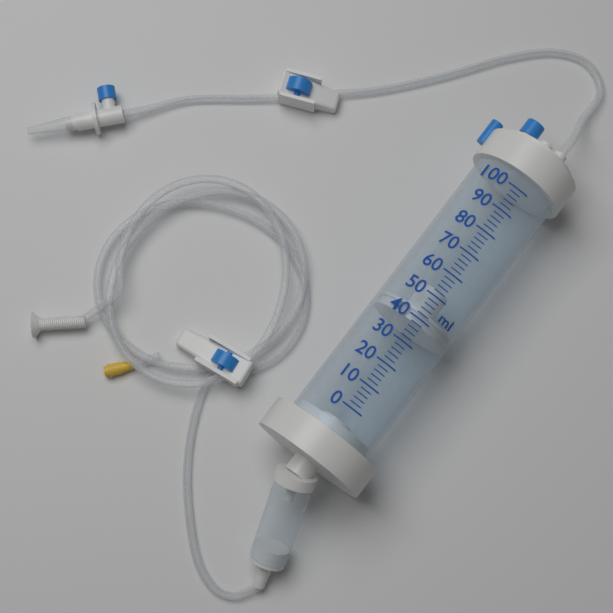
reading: 38 ml
